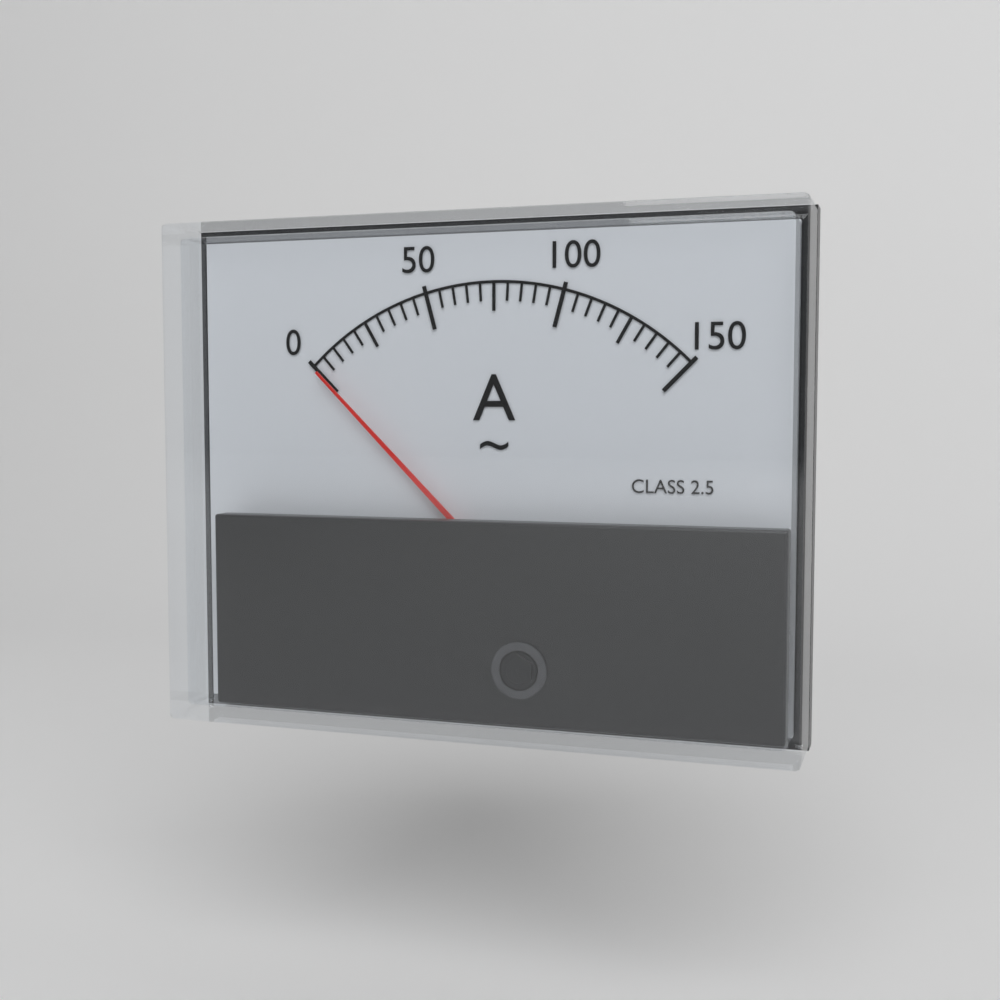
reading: 0 A
